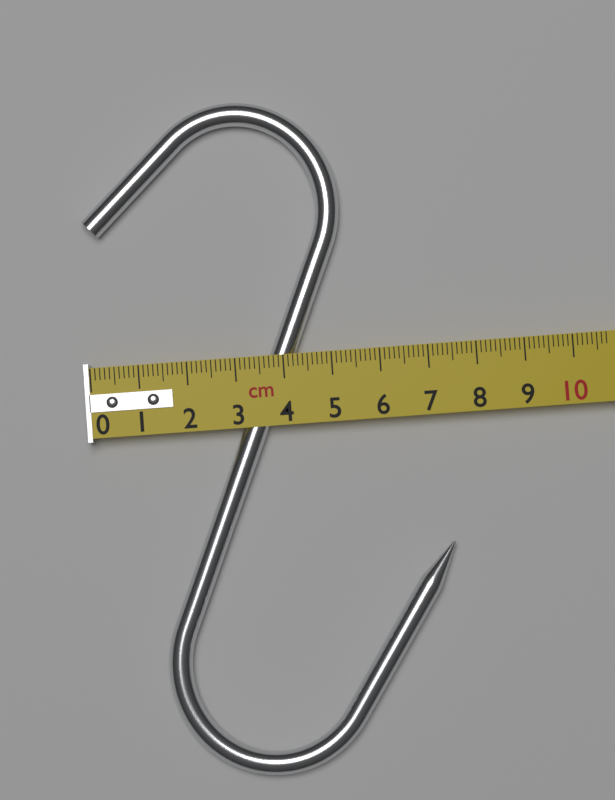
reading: 7.3 cm
